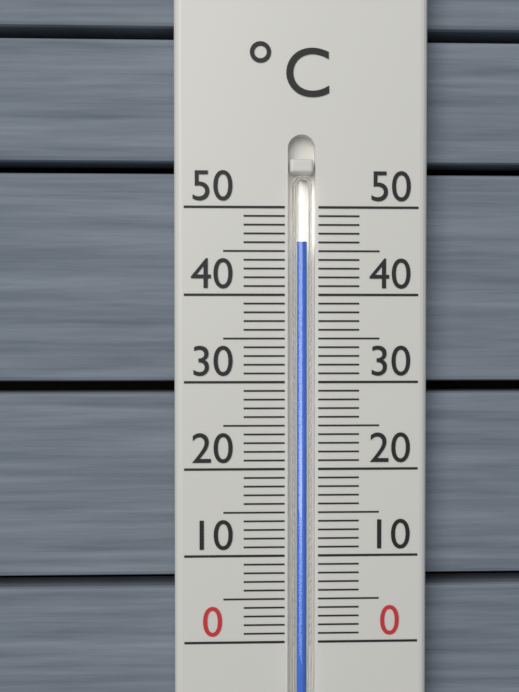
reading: 46 °C
